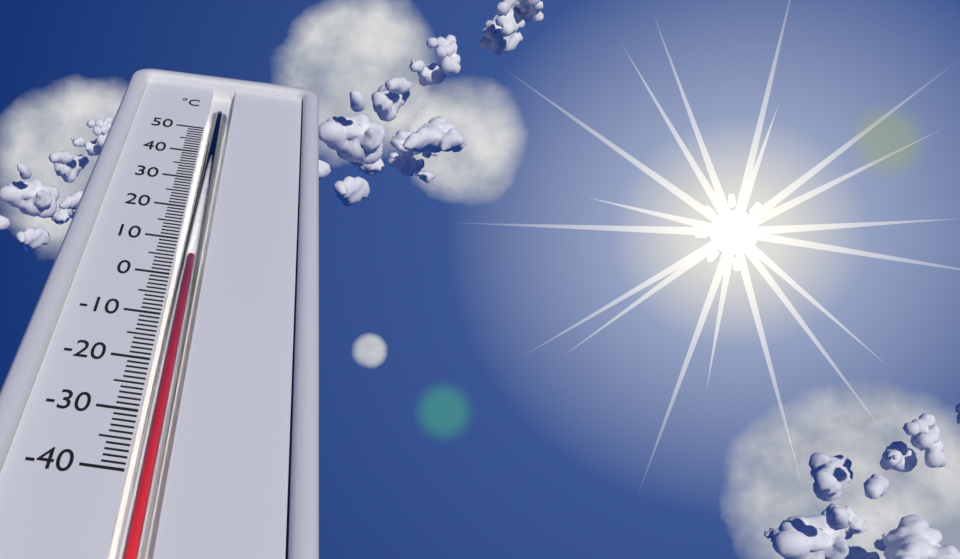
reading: 5 °C
